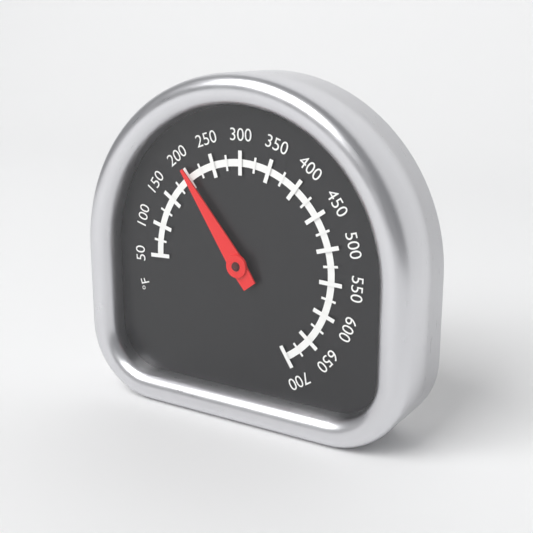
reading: 200 °F
